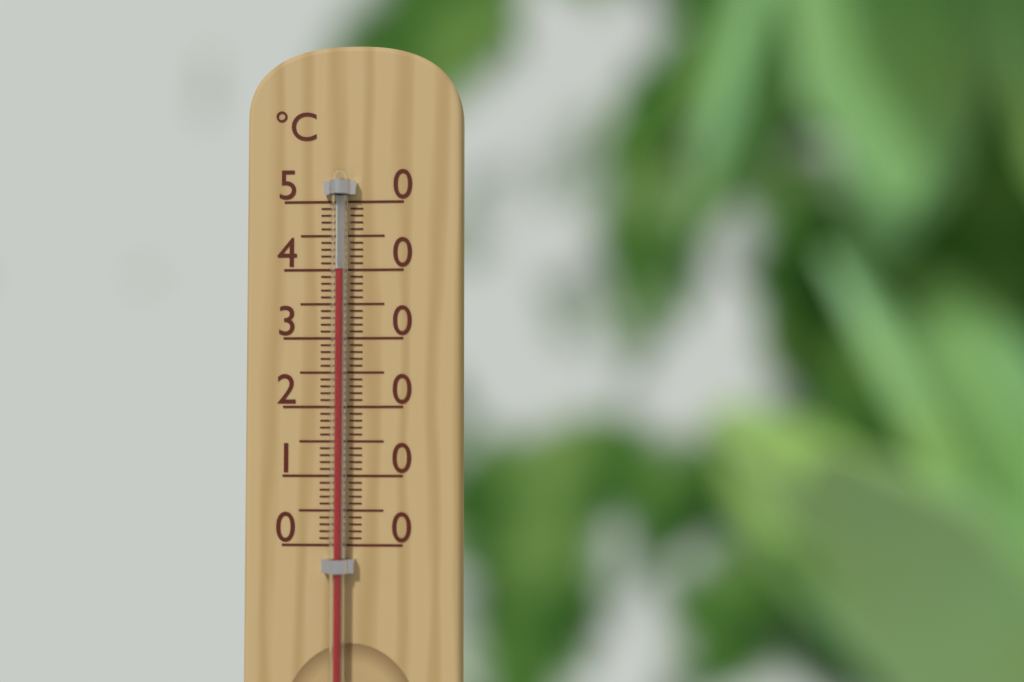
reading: 40 °C
